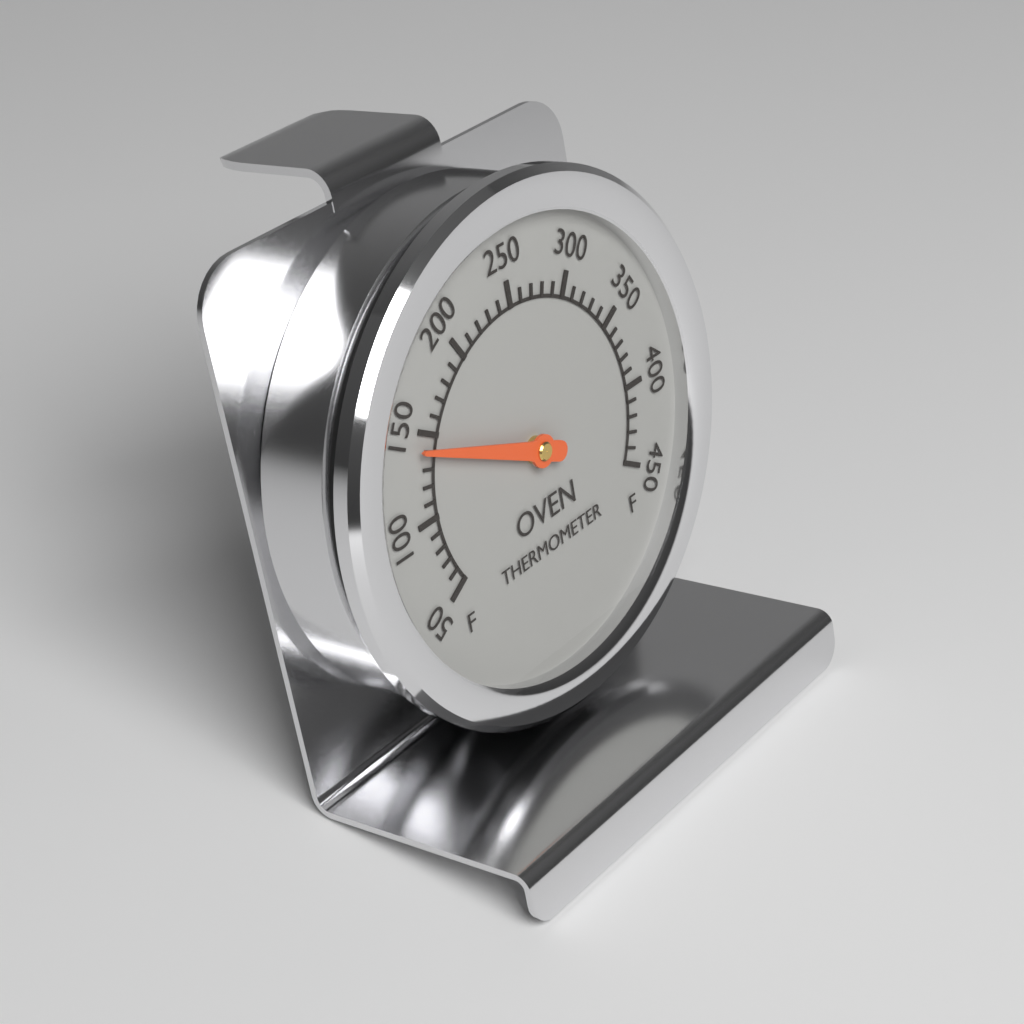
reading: 140 °F
